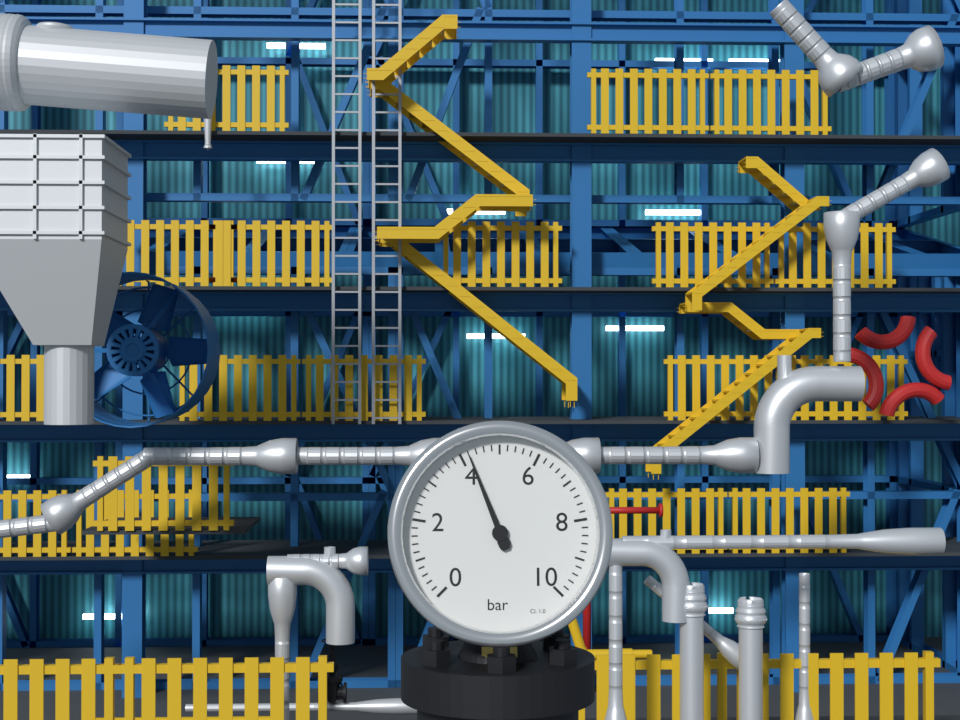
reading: 4.2 bar
